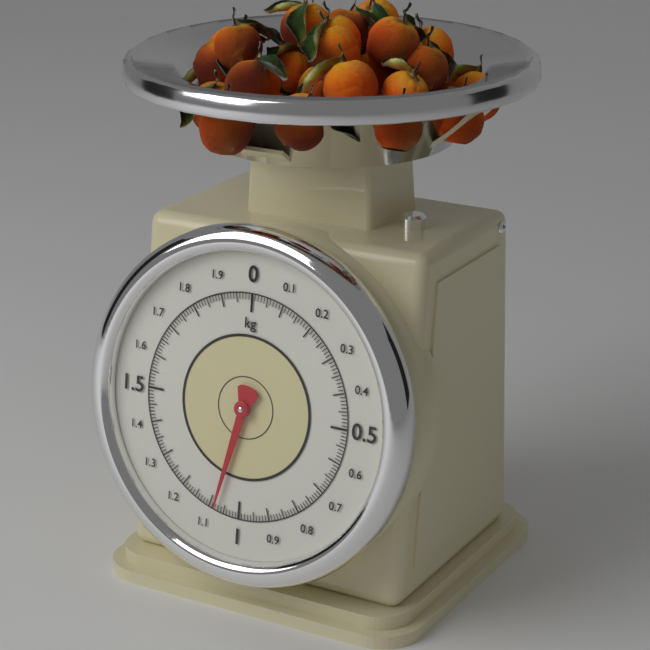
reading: 1.08 kg
